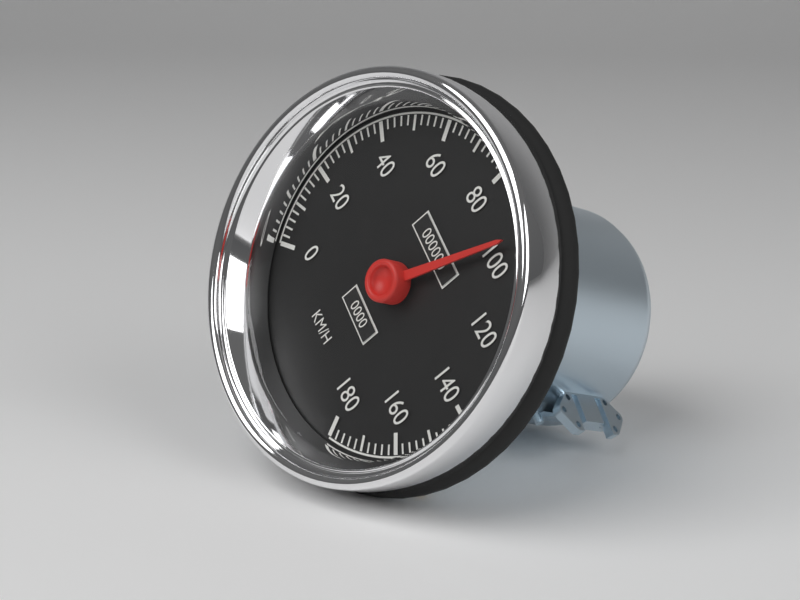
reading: 96 km/h
